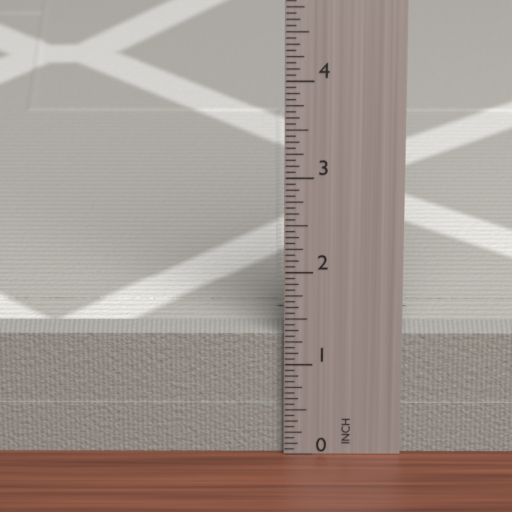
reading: 1.3125 in
